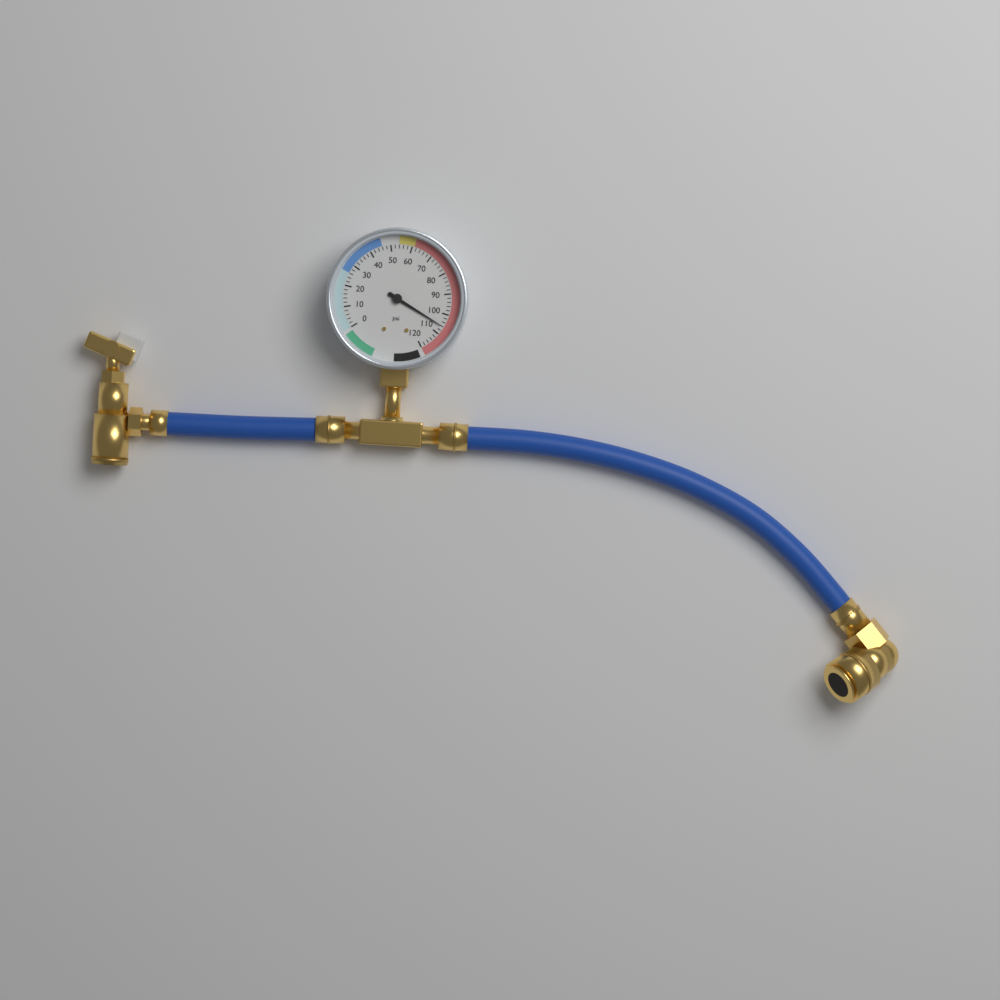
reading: 106 psi
